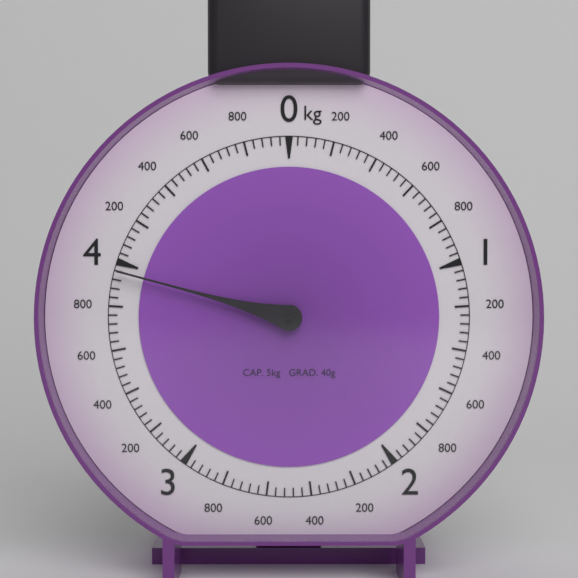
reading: 3.96 kg
